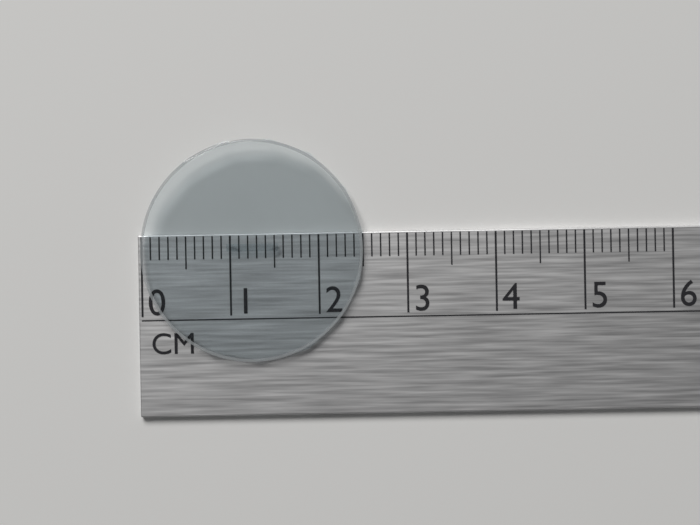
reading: 2.5 cm
